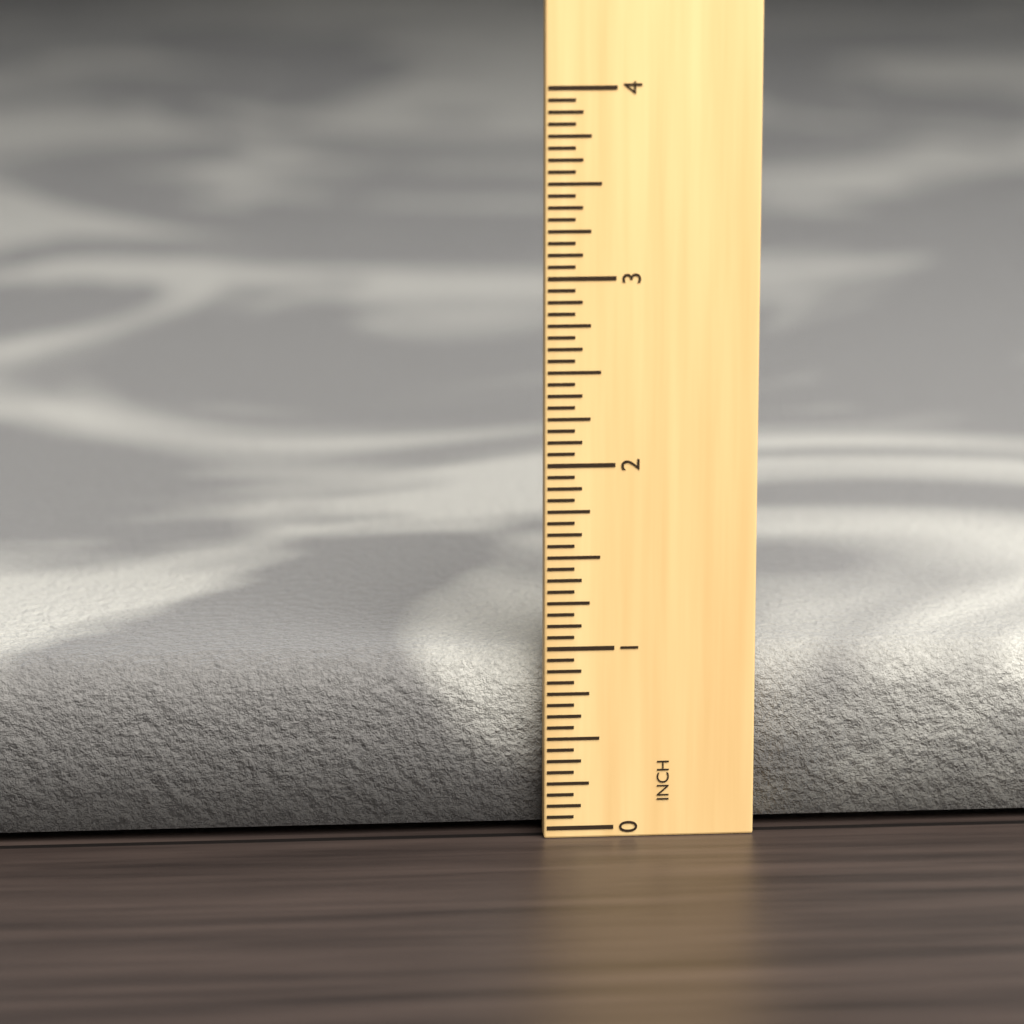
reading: 0.9375 in
